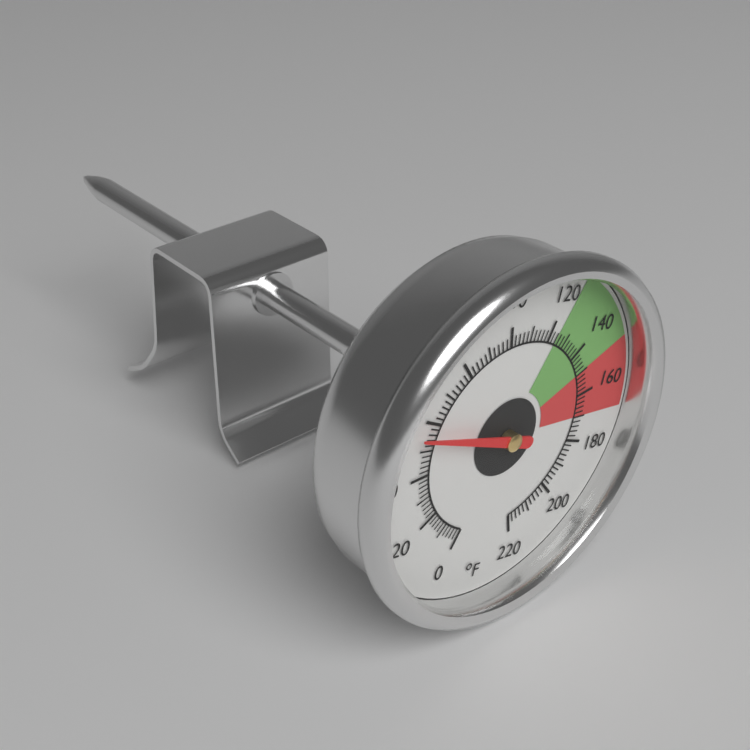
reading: 55 °F
